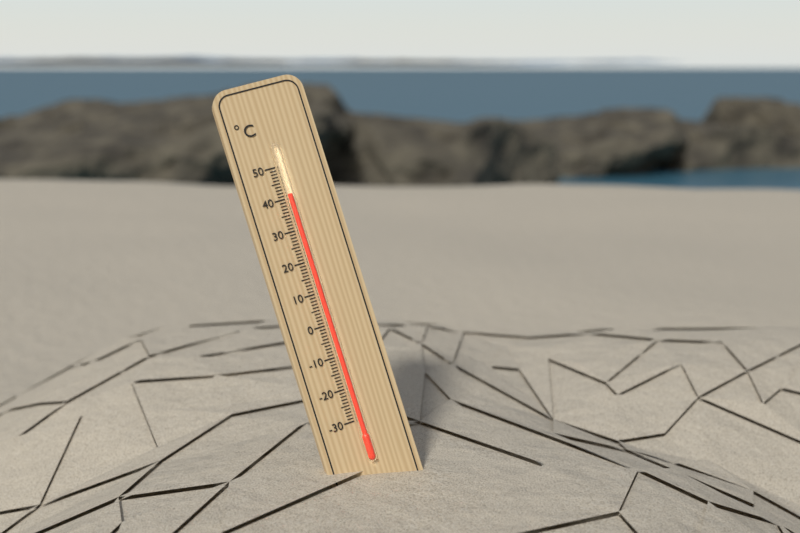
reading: 41 °C
